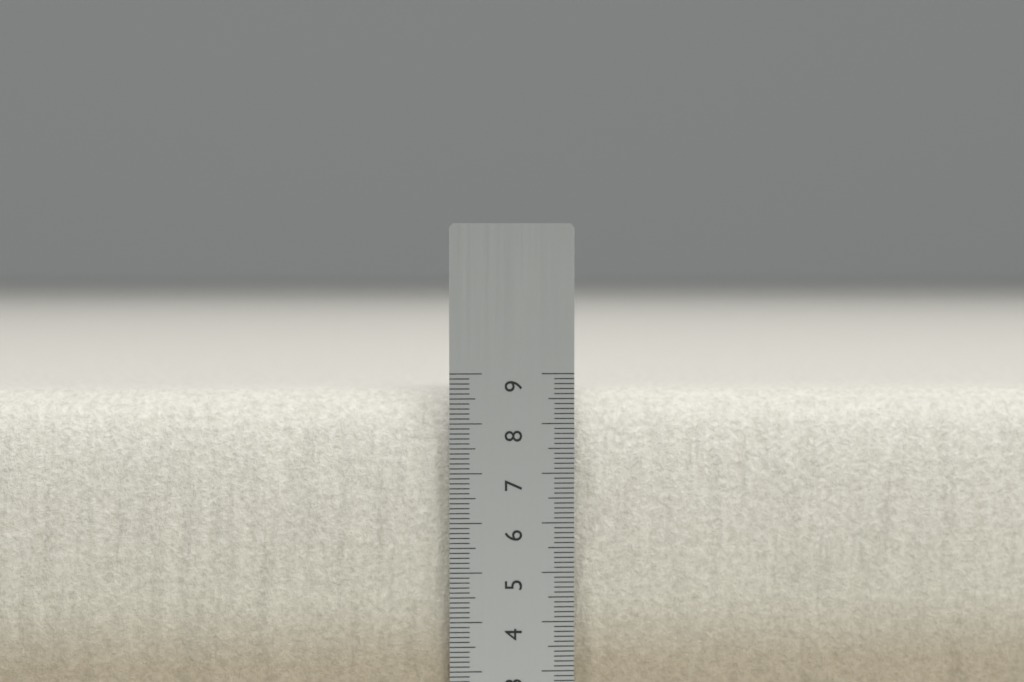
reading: 8.6 cm
